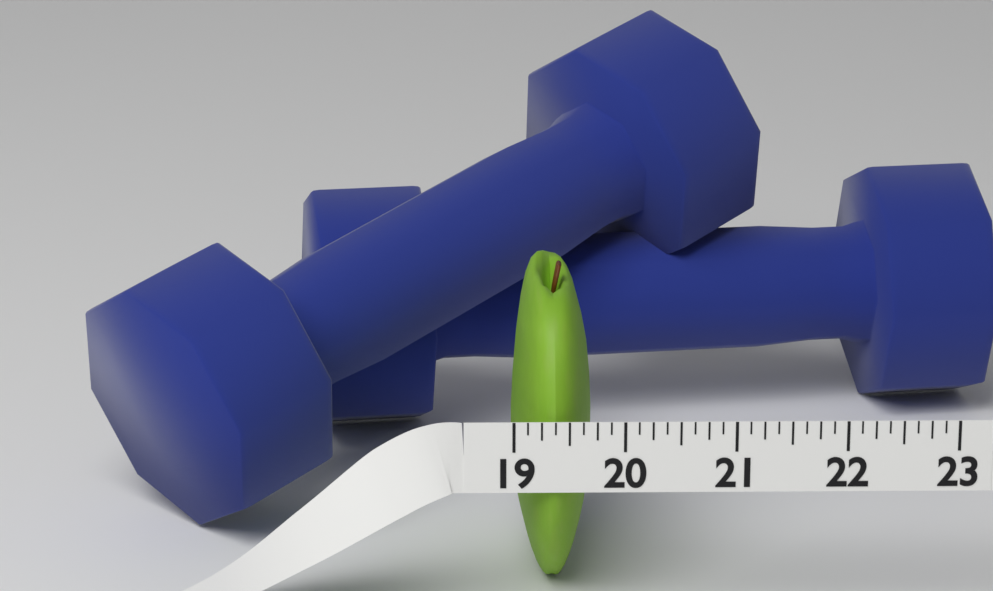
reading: 19.750 (no unit)
